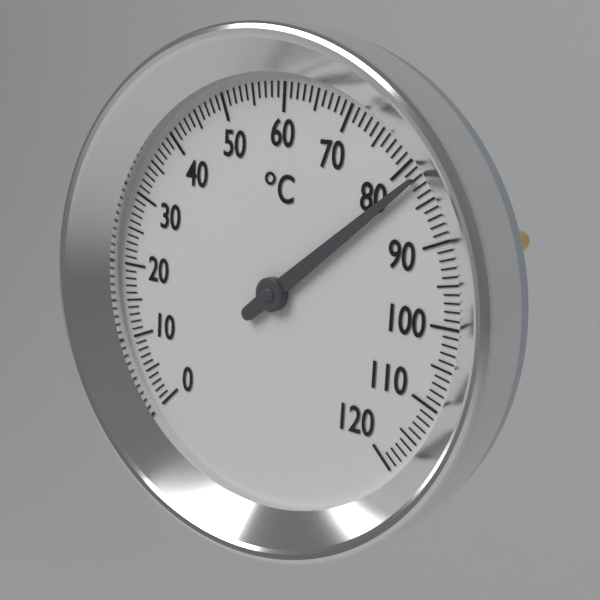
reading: 82 °C
